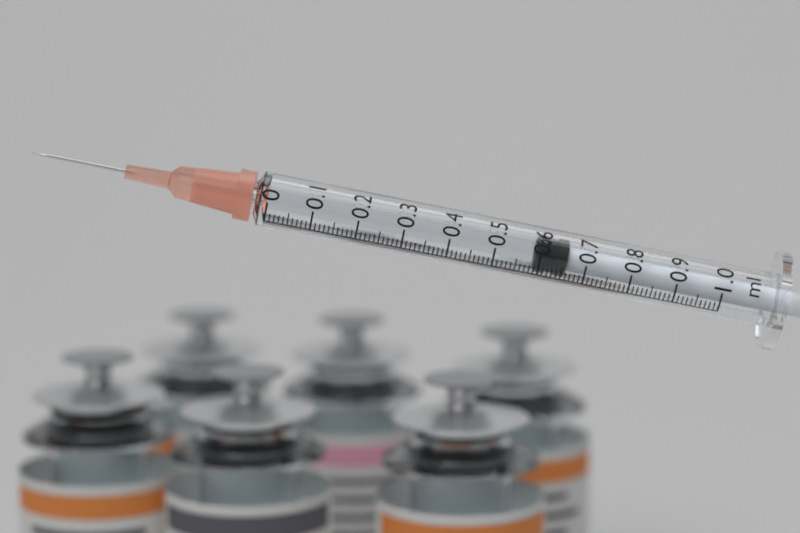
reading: 0.59 ml
